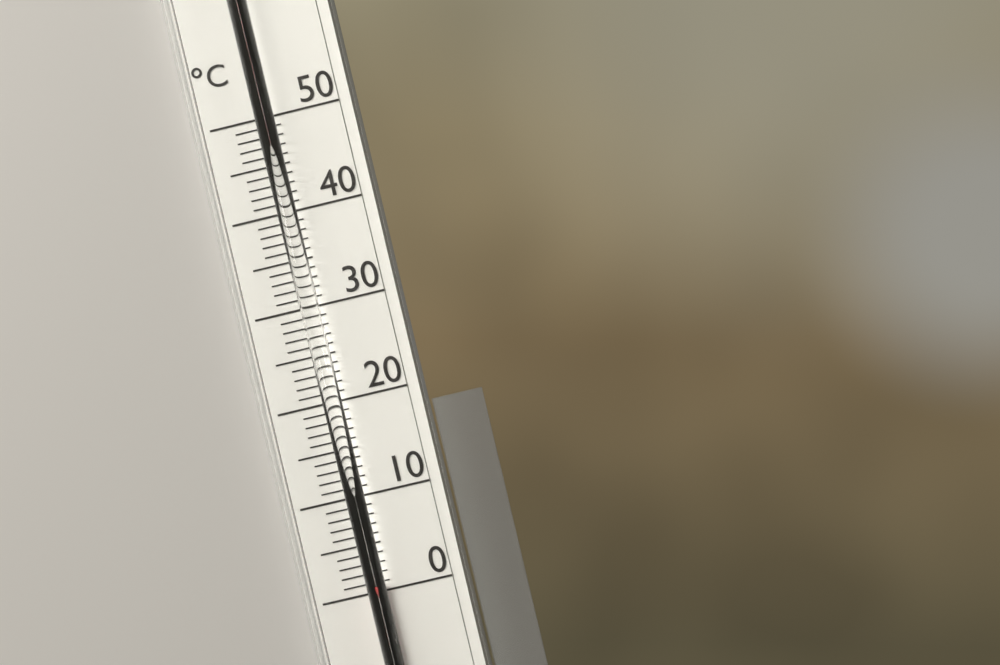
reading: 1 °C
